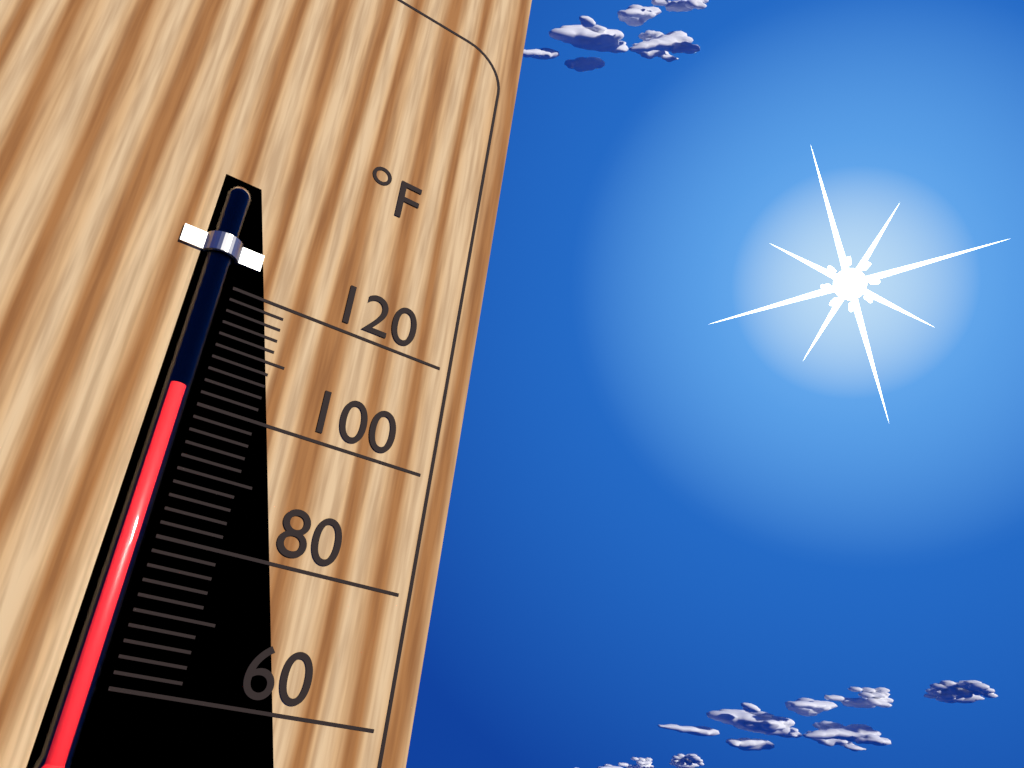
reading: 102 °F
